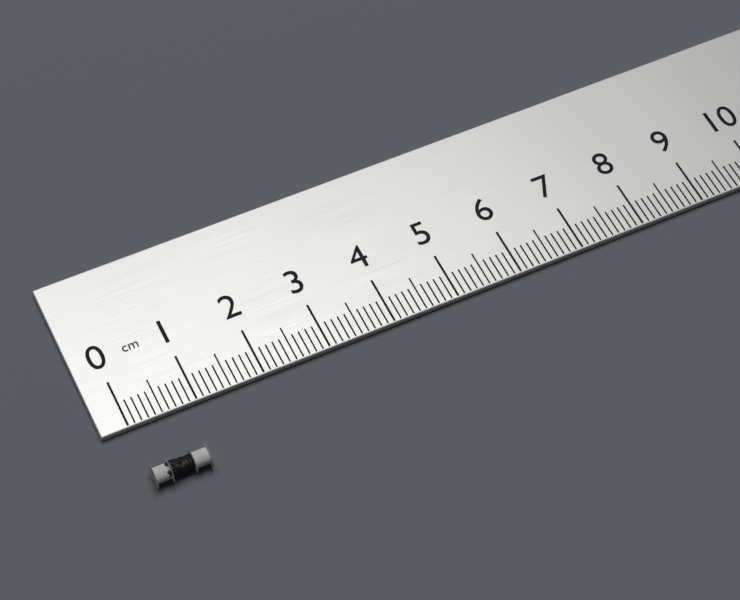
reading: 0.8 cm
